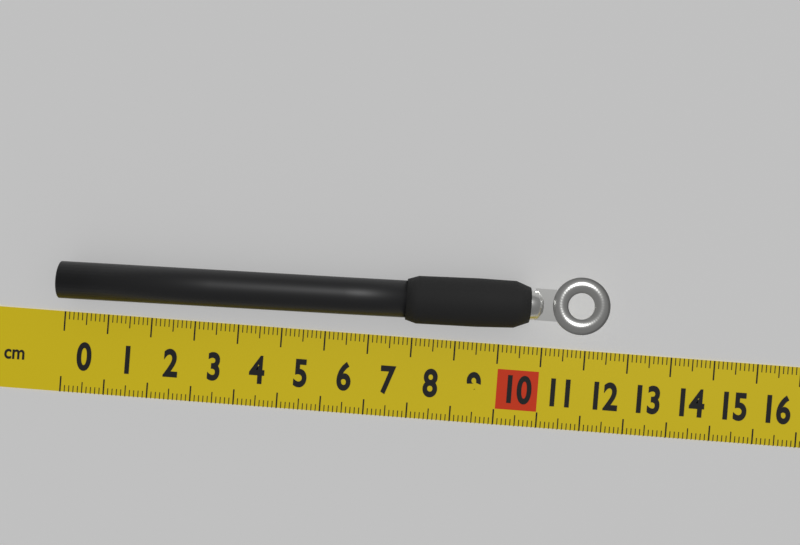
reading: 12.4 cm
